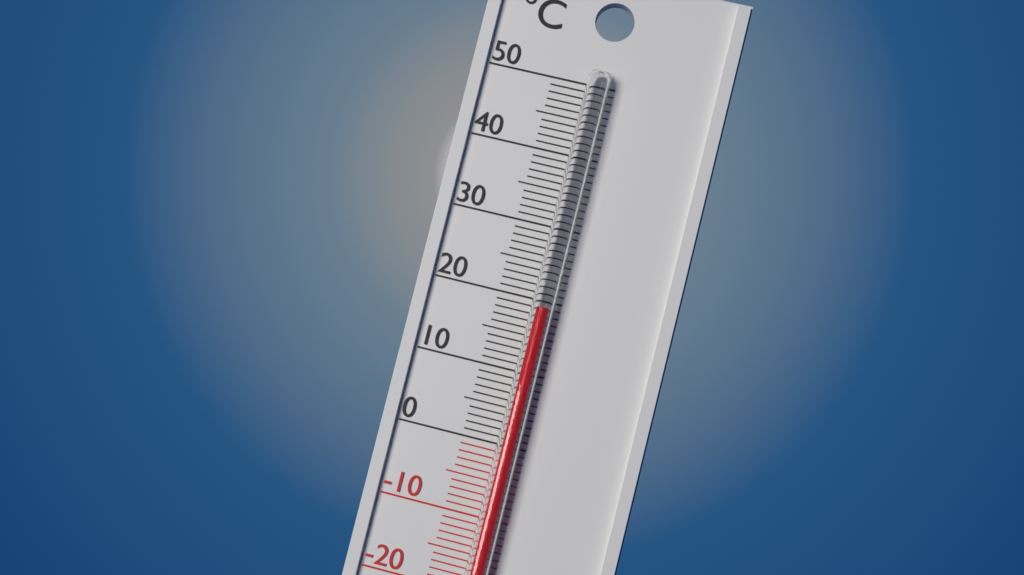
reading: 19 °C
